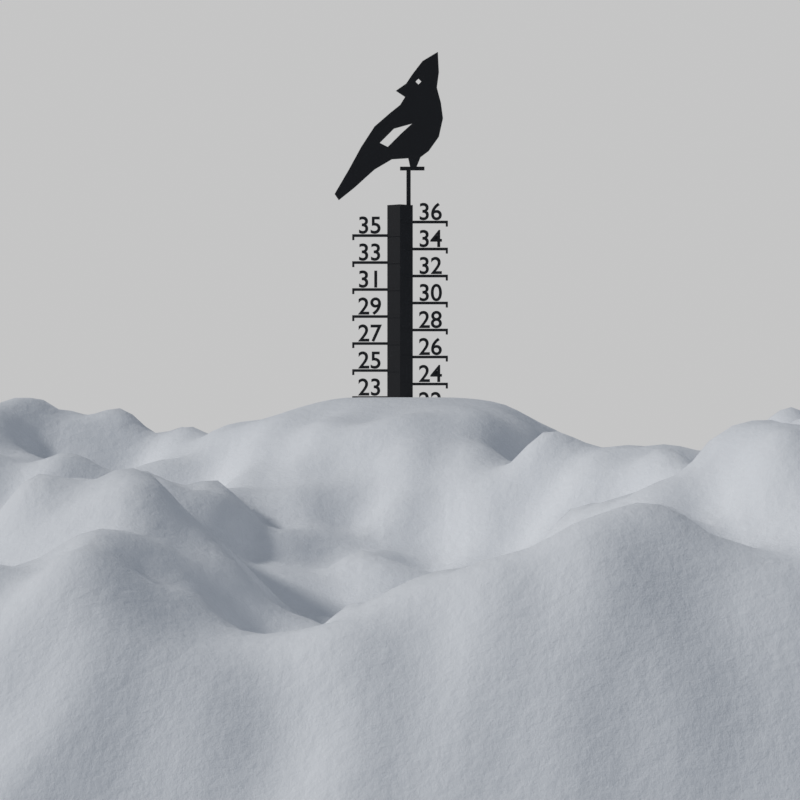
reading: 23 (no unit)
